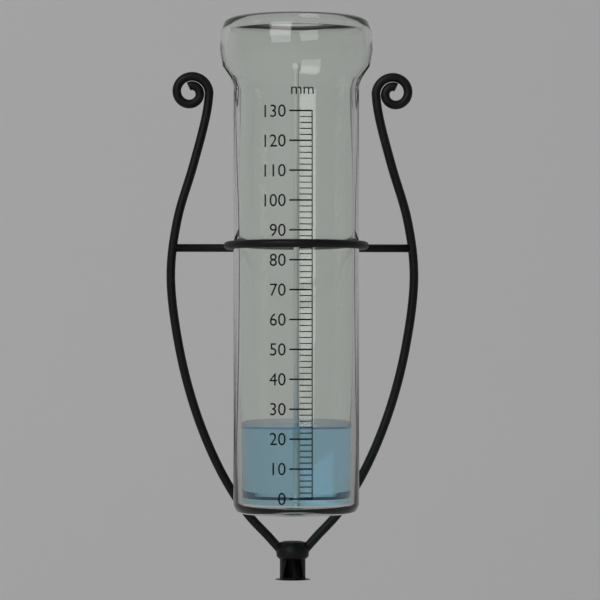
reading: 24 mm
